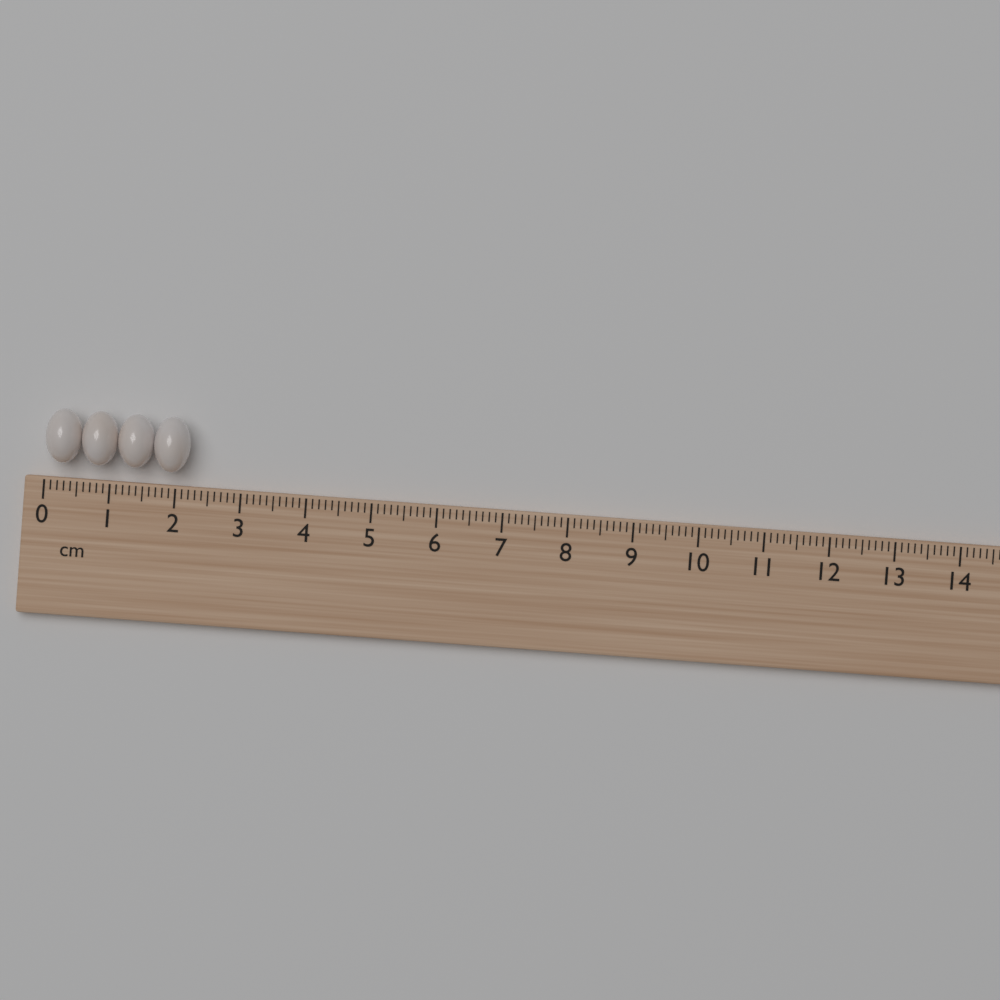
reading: 2.2 cm
